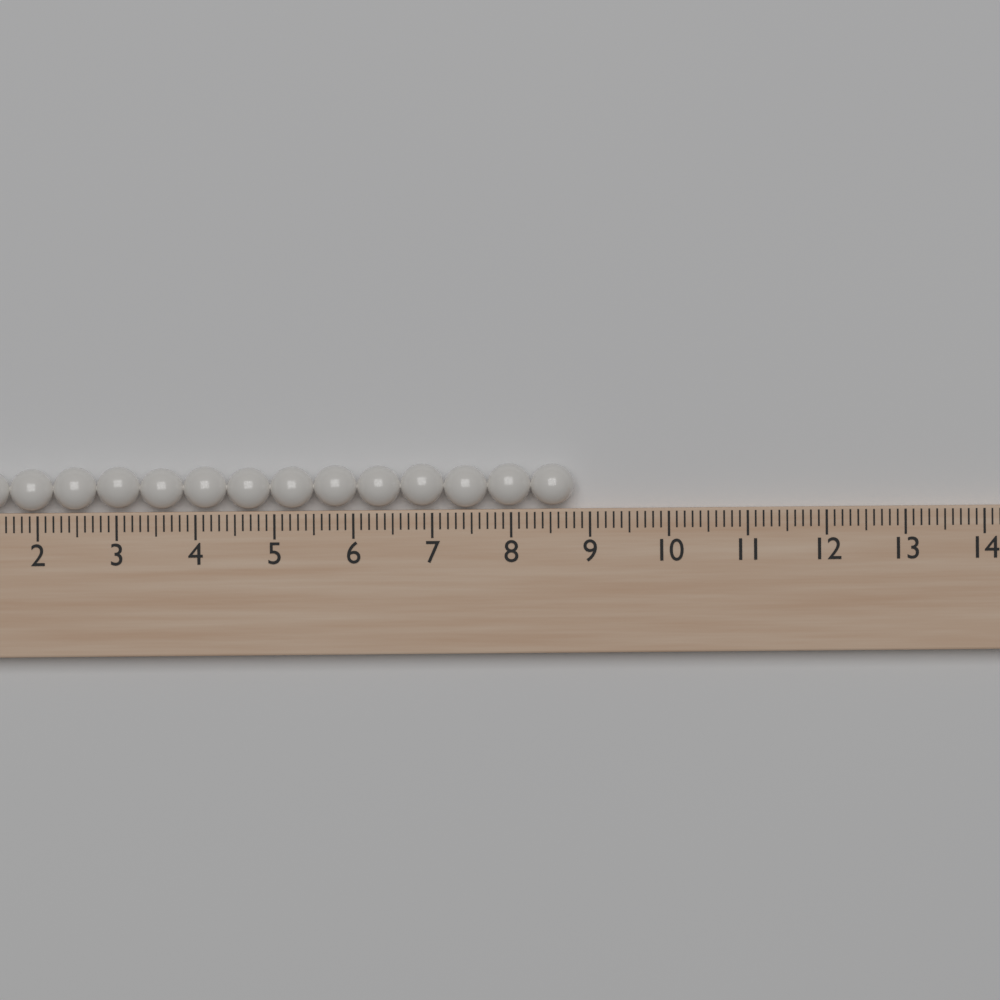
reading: 8.8 (no unit)
